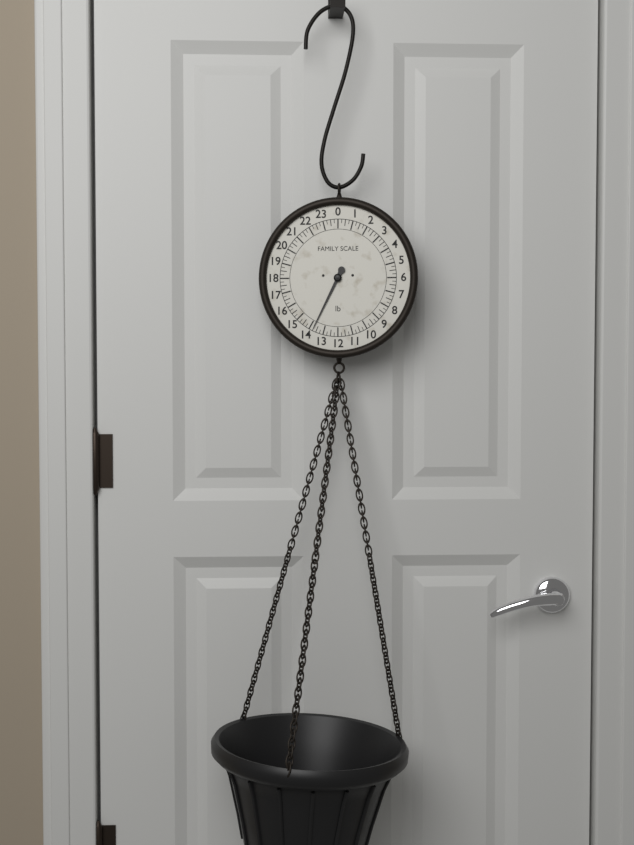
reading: 13.75 lb
